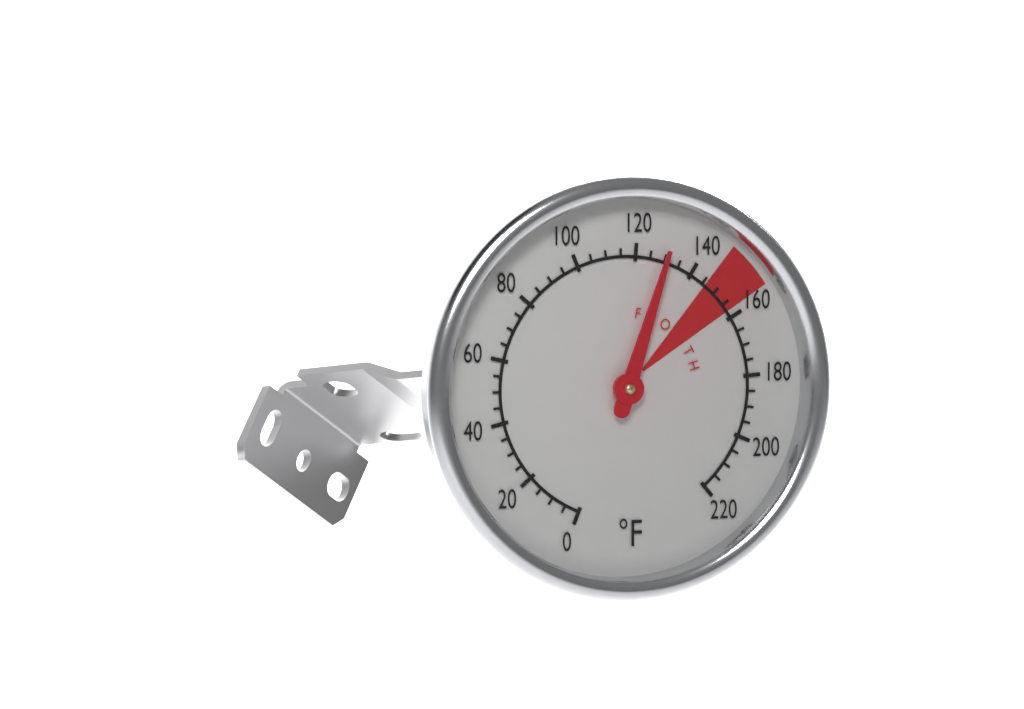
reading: 130 °F
